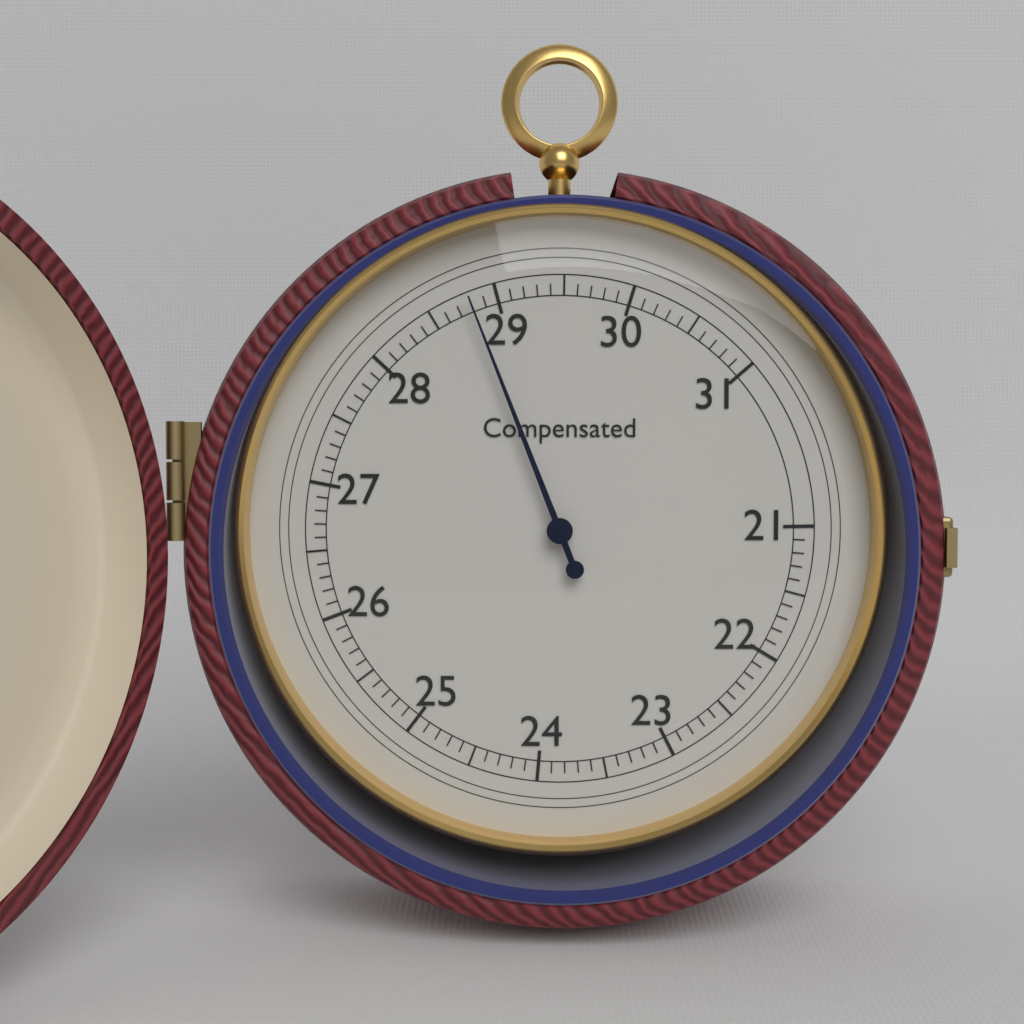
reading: 28.8 (no unit)
